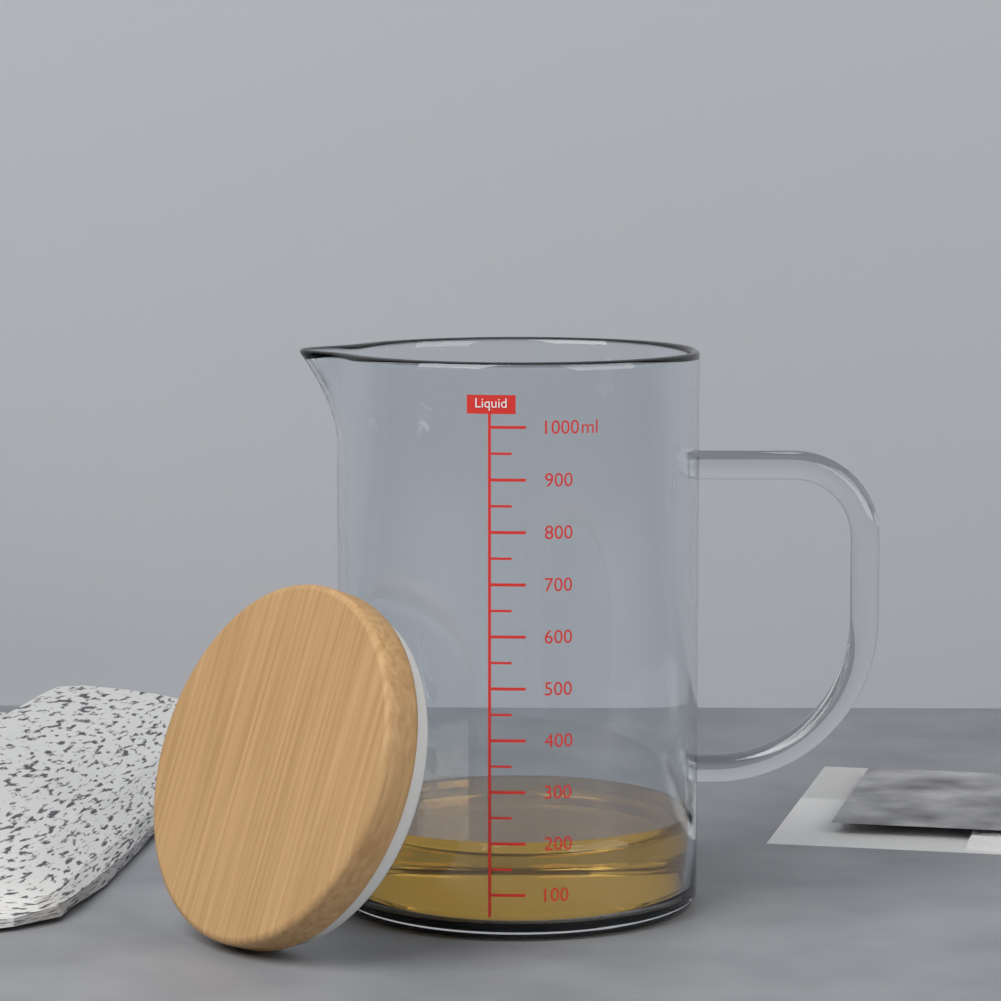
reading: 200 ml
